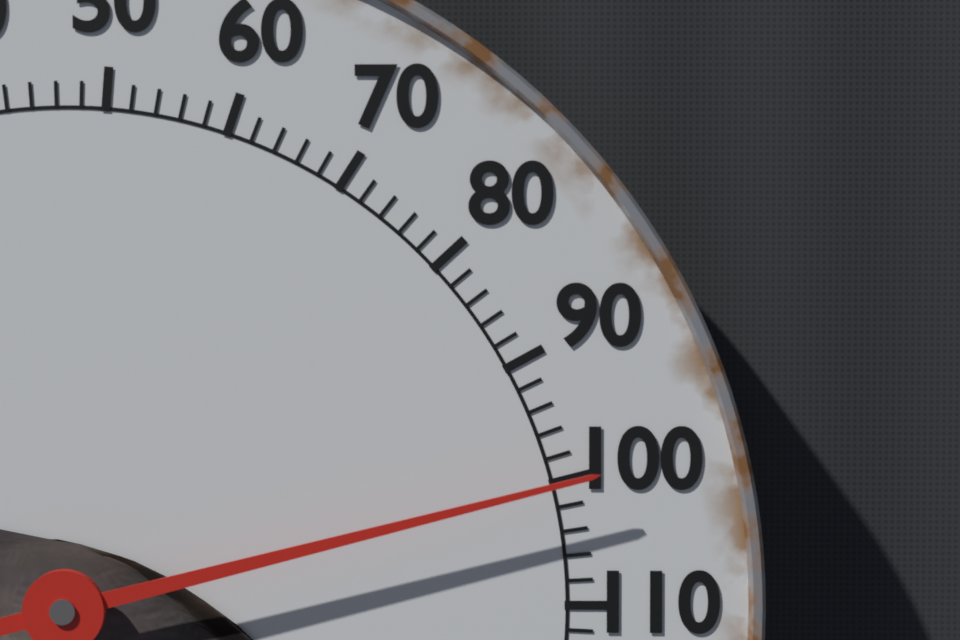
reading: 100 °F
